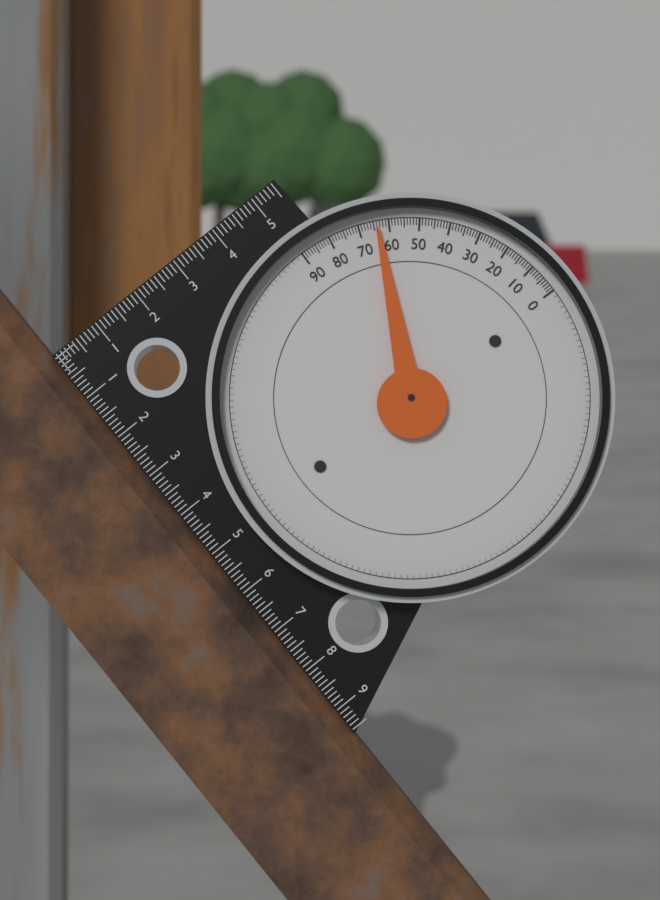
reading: 64 (no unit)
